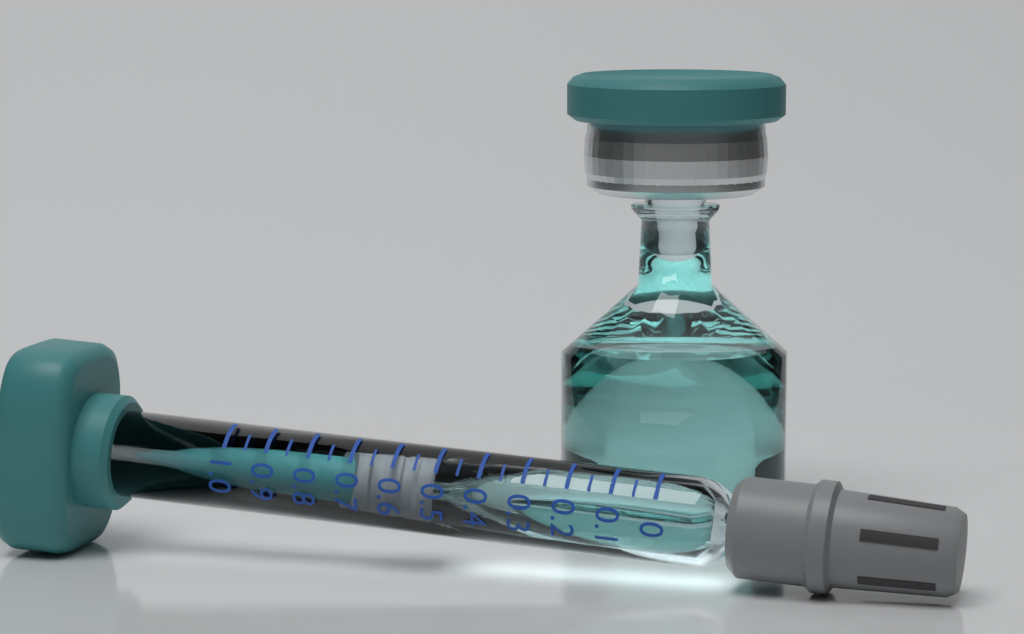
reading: 0.50 (no unit)
